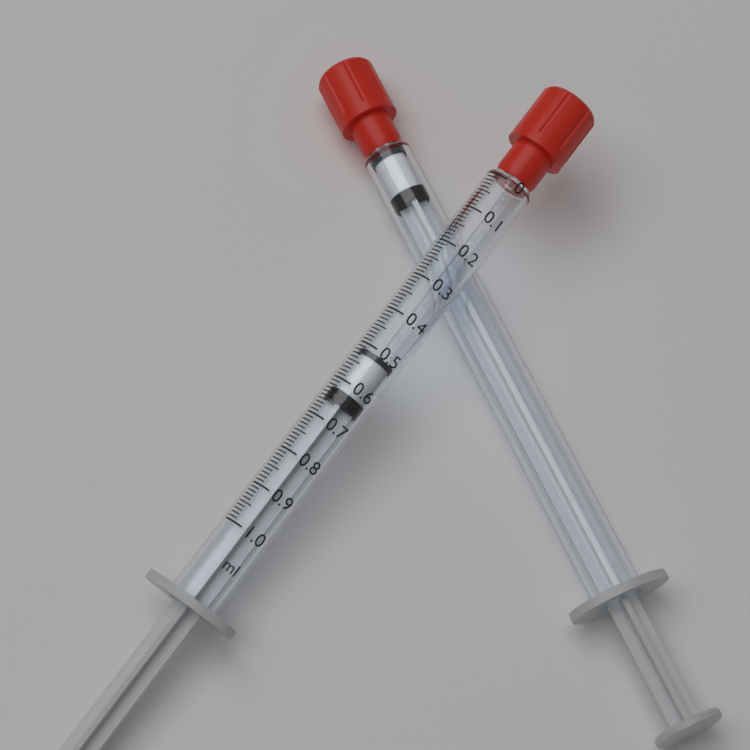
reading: 0.51 ml
